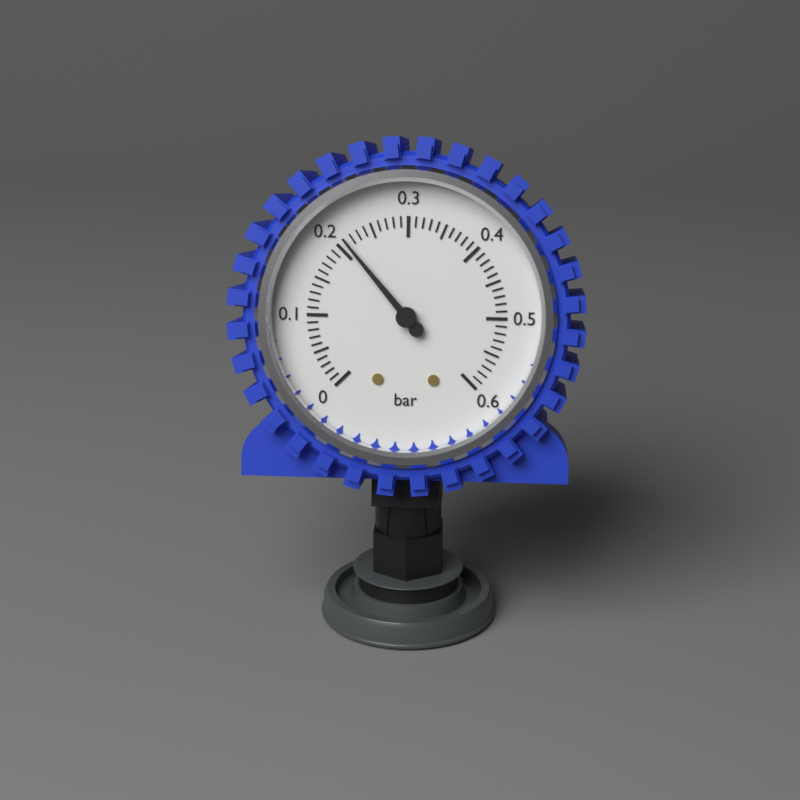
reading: 0.21 bar
